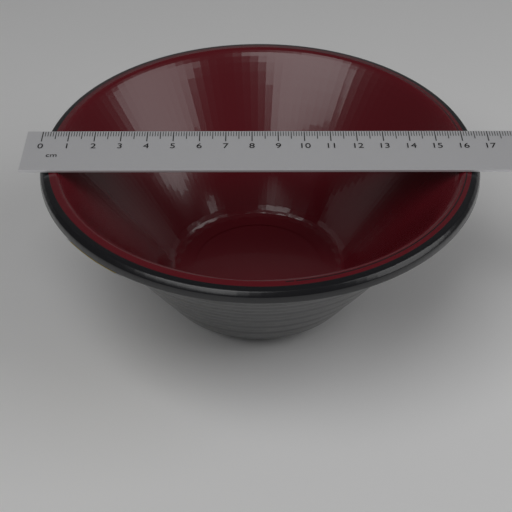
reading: 16.6 cm
